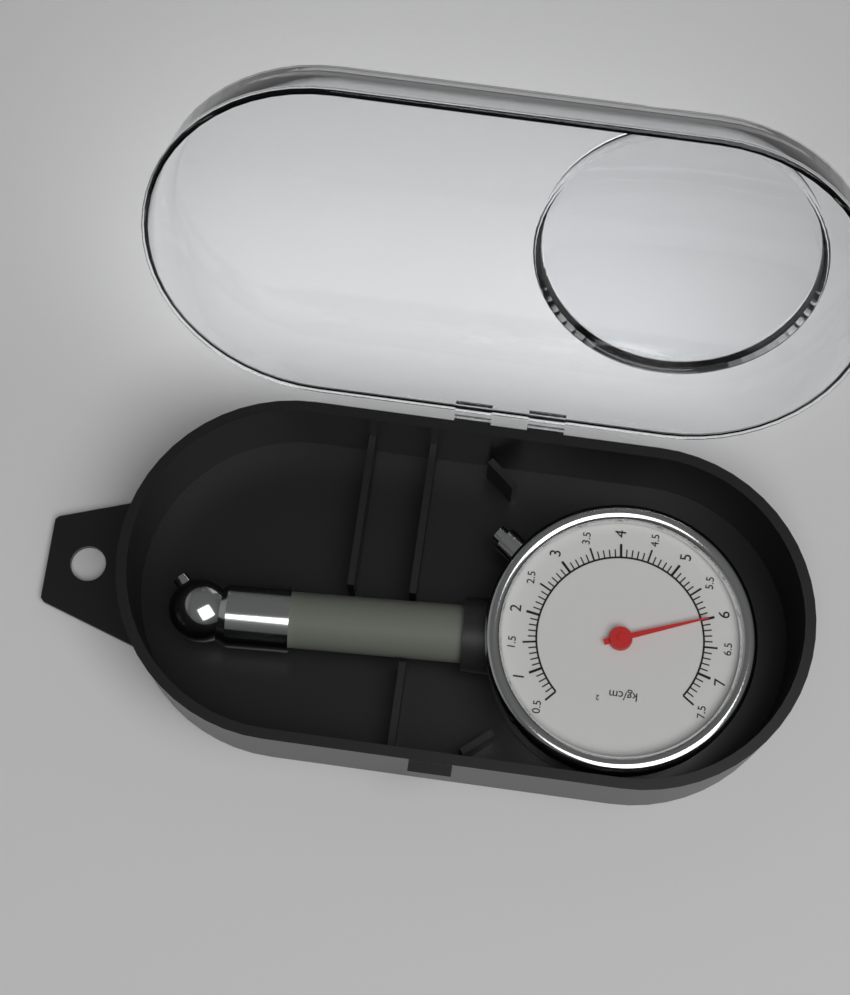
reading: 6.0 kg/cm²
